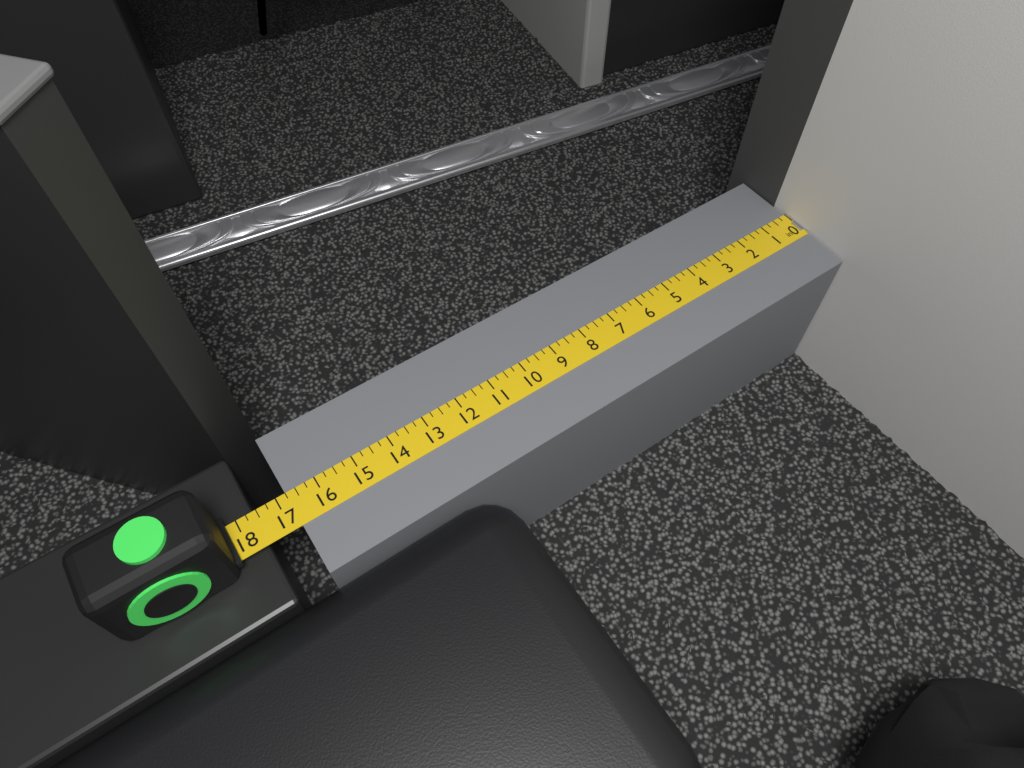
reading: 16.75 in
